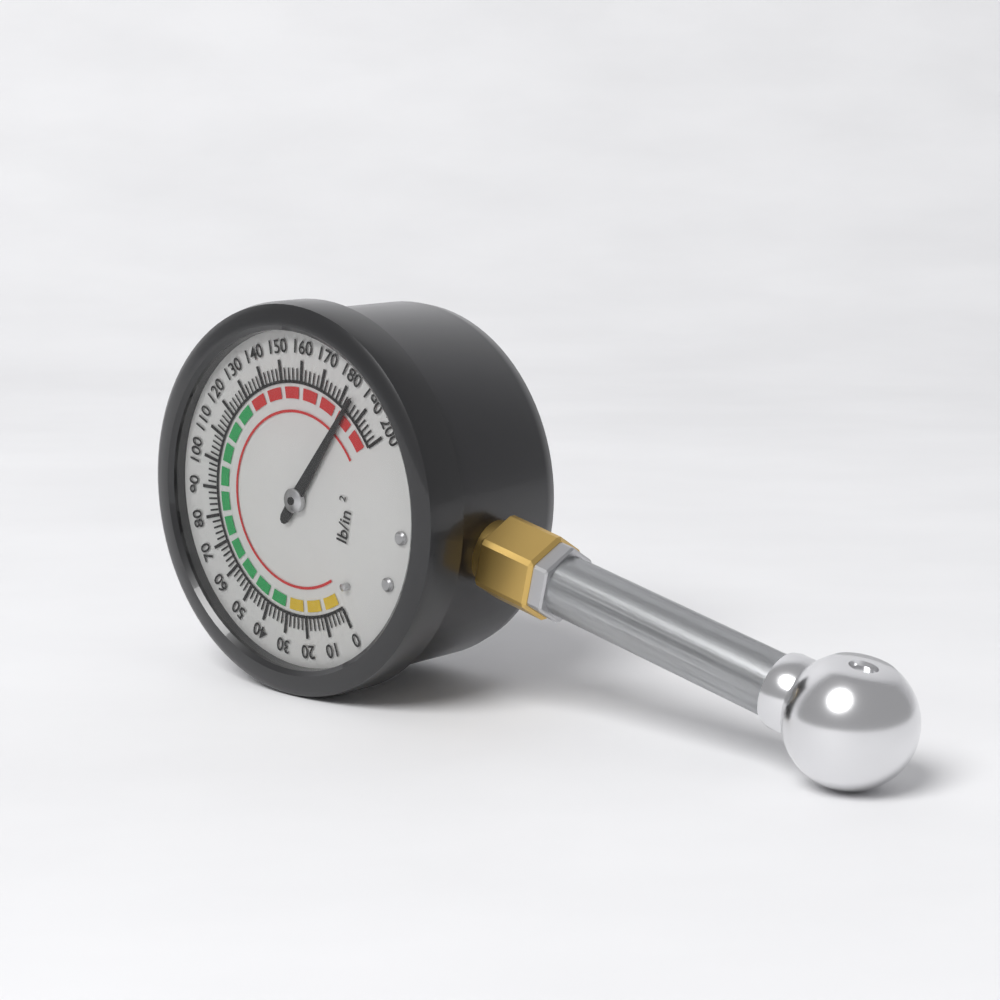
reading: 184 psi
